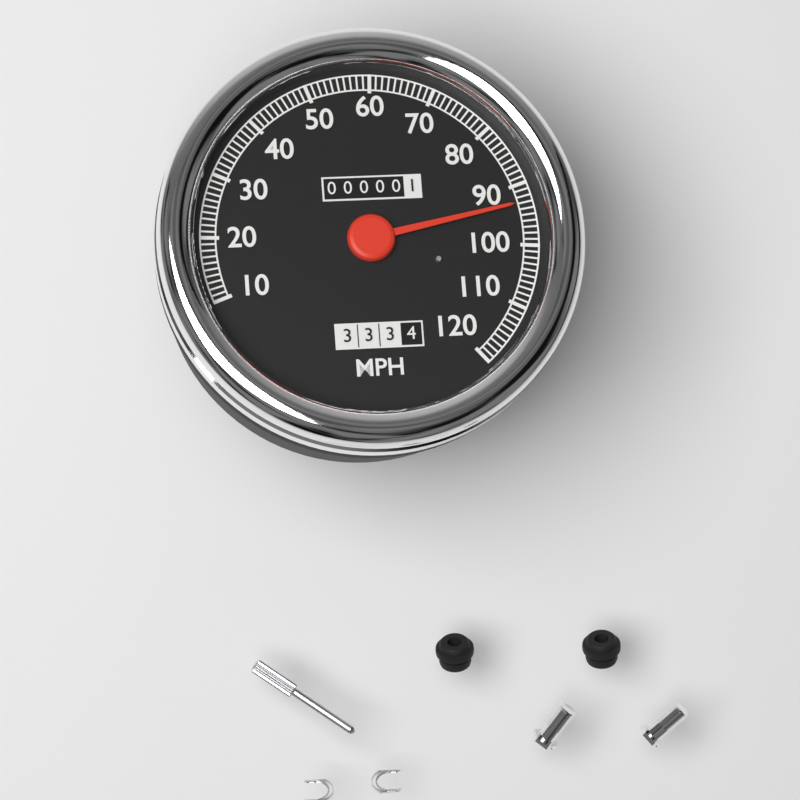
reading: 93 MPH
